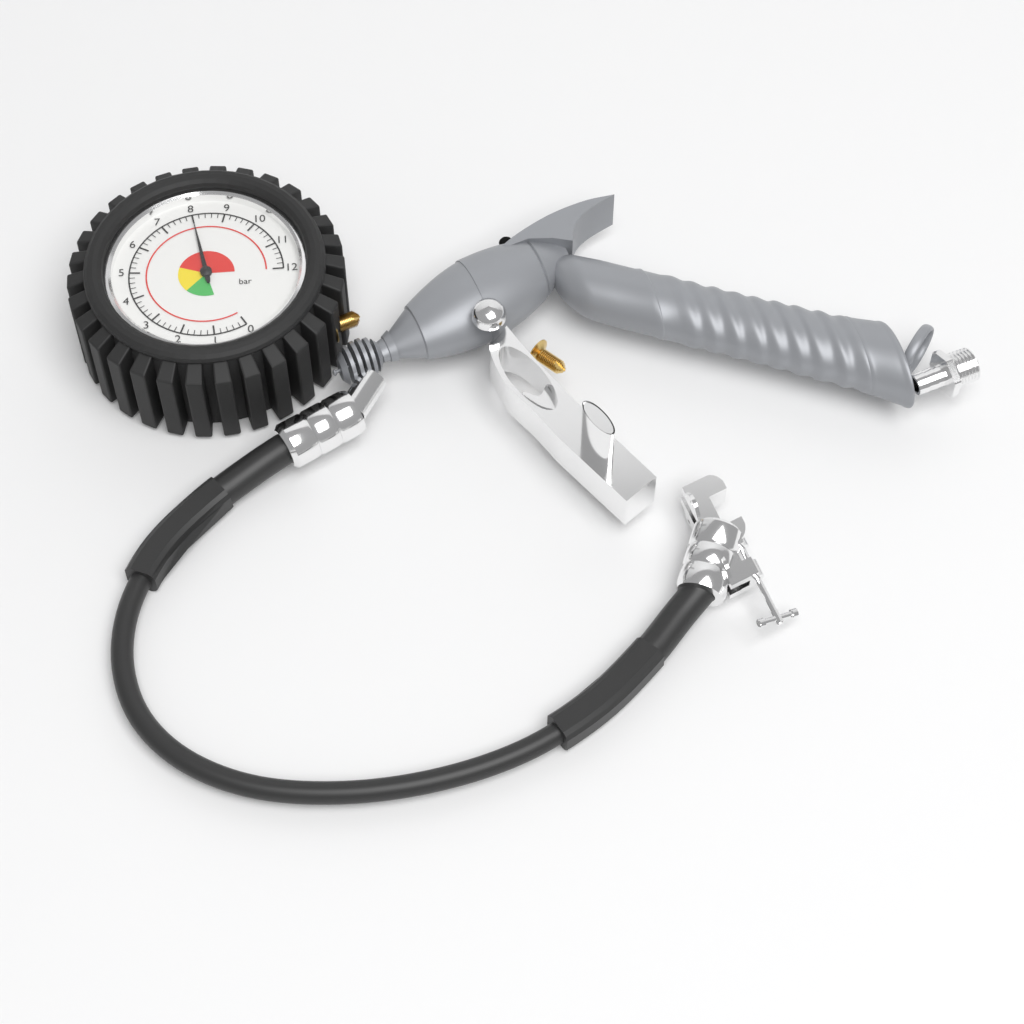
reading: 8.0 bar
